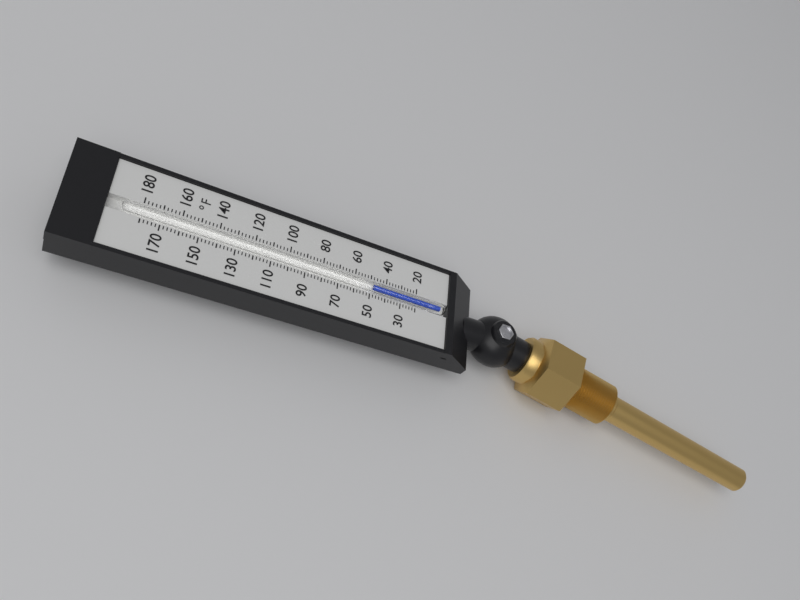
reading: 48 °F
